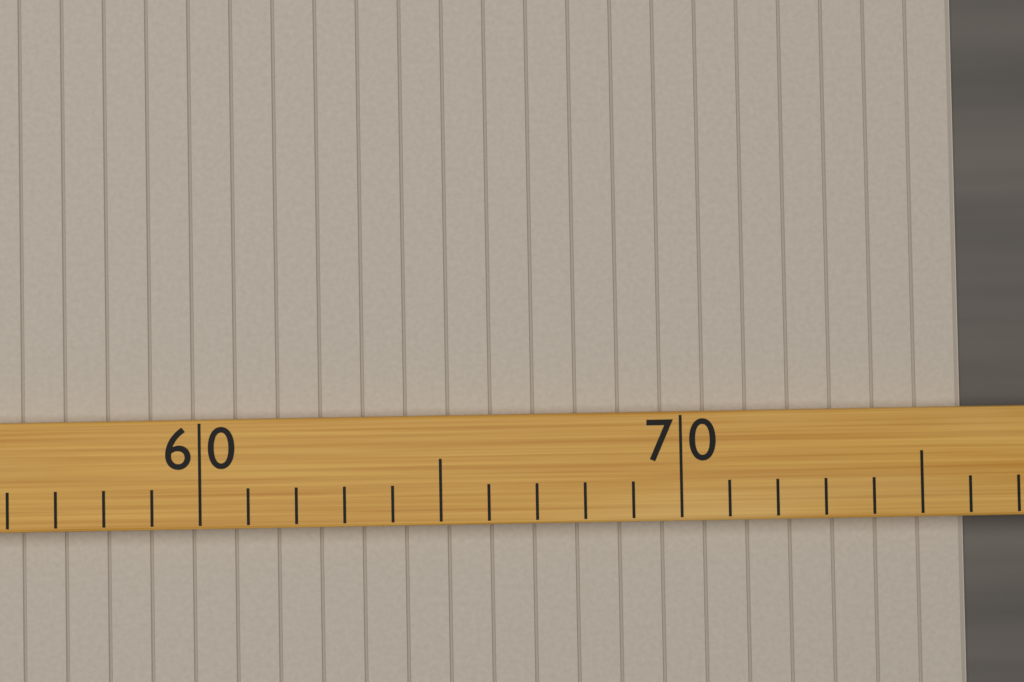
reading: 76 (no unit)
